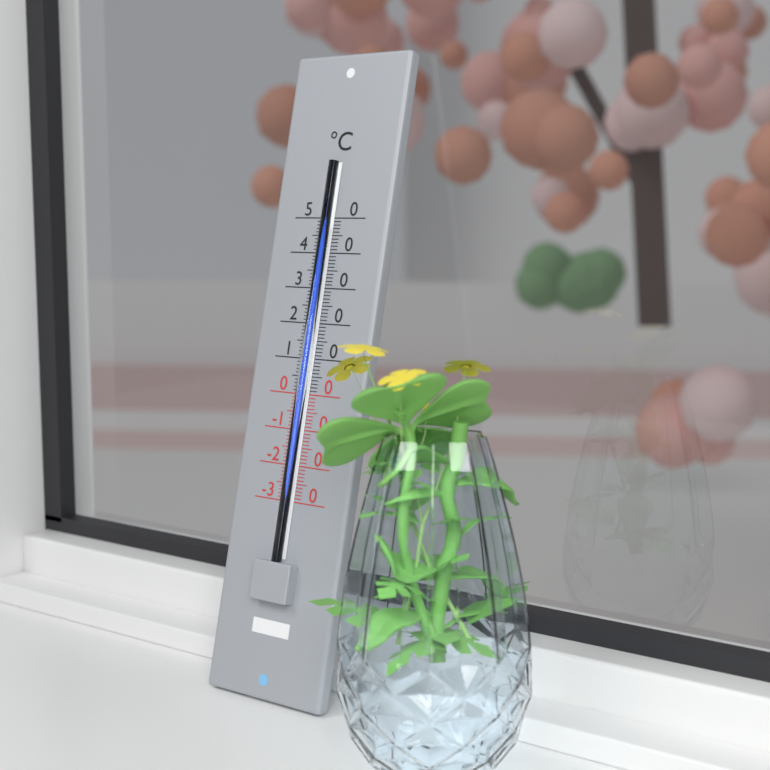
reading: 48 °C
